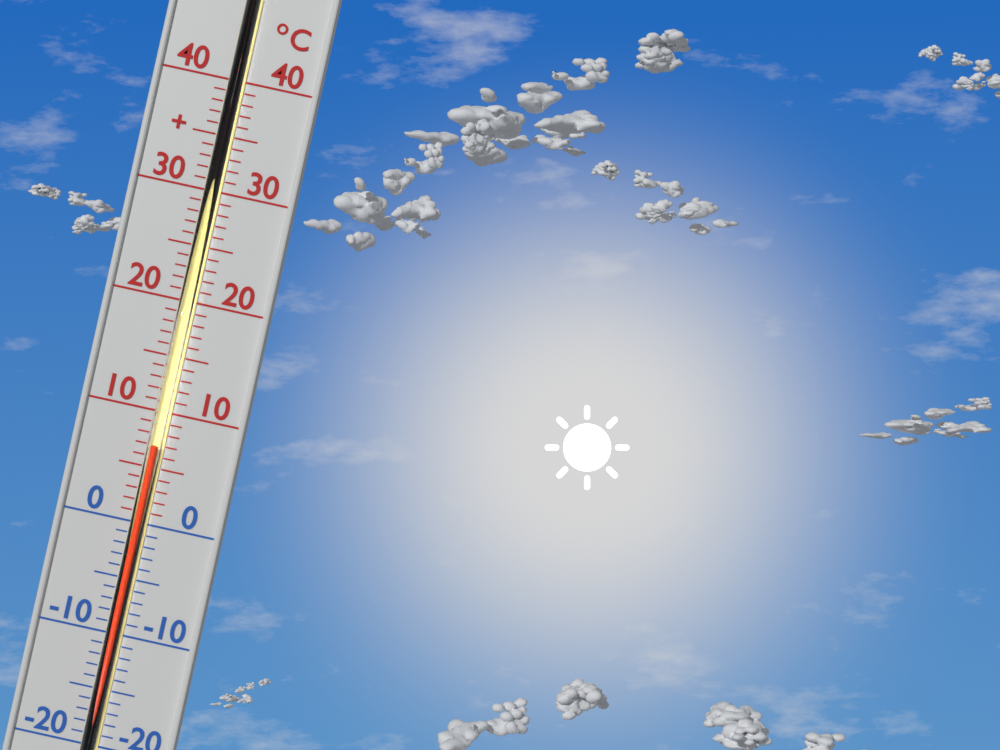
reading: 7 °C
